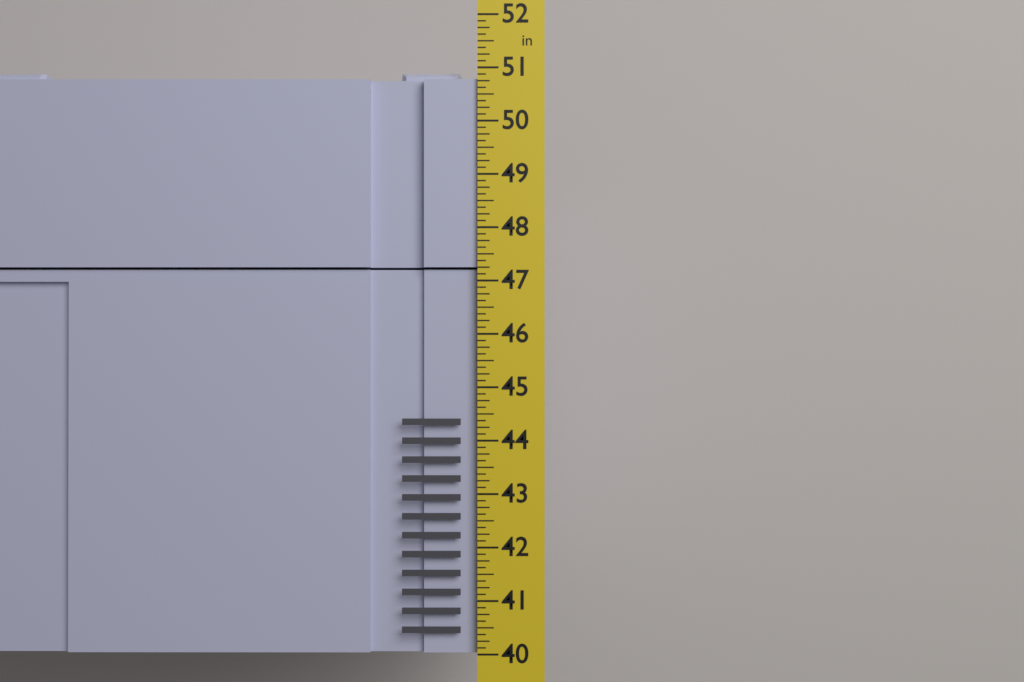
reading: 51.000 in
